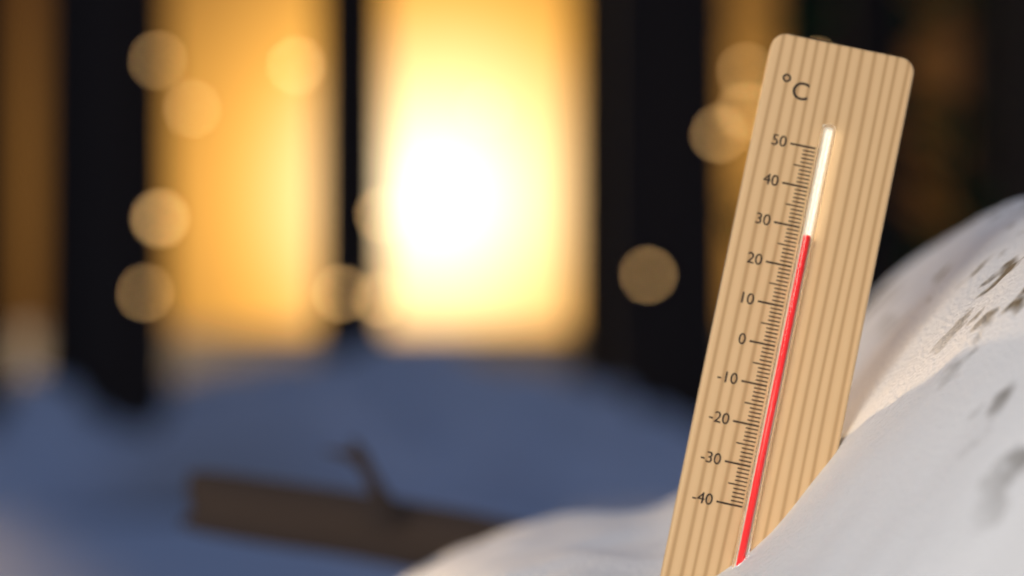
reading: 28 °C
